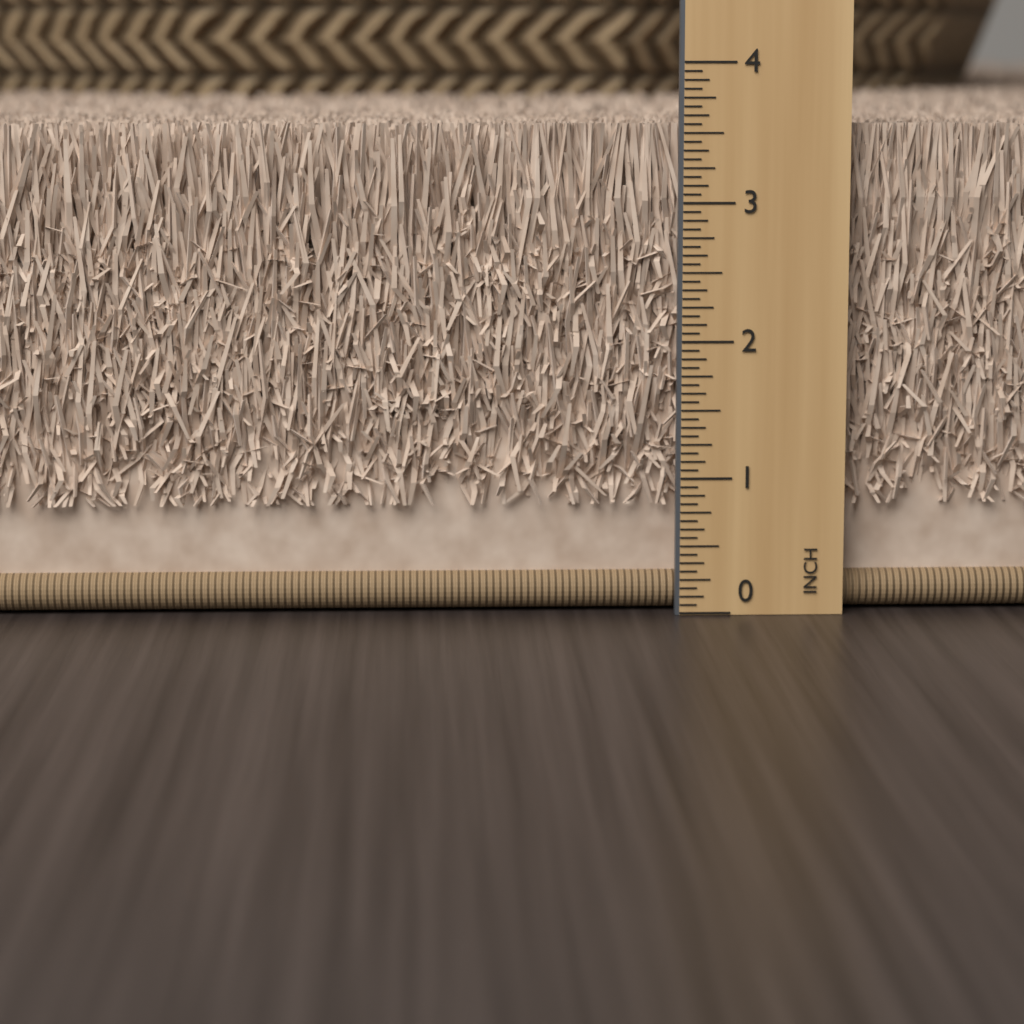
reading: 3.5625 in
